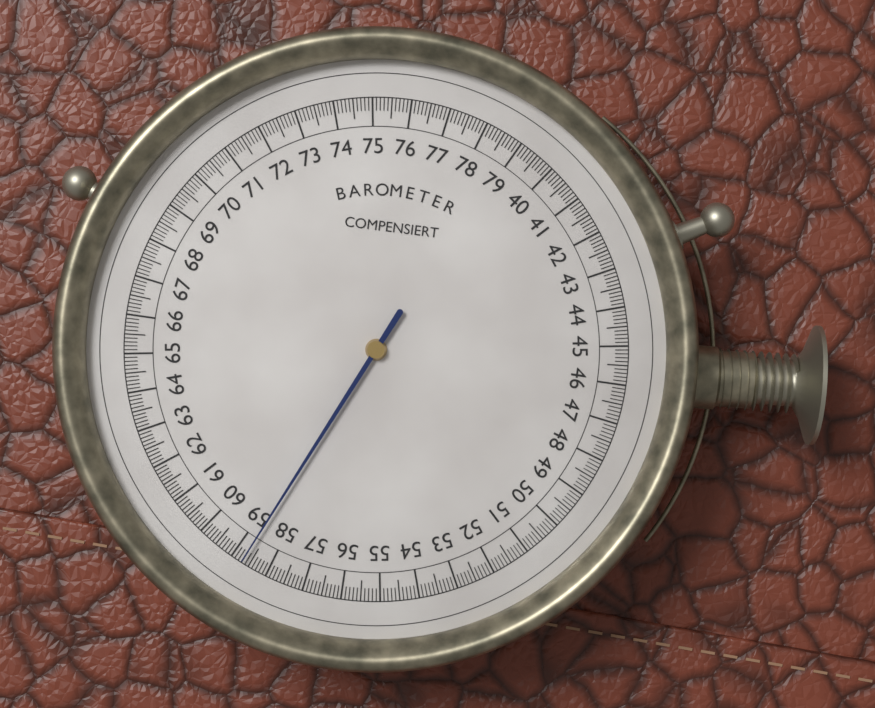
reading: 58.7 (no unit)
